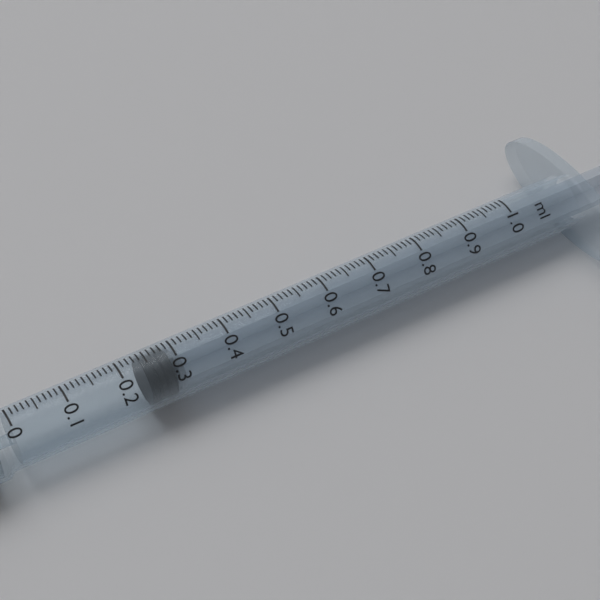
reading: 0.24 ml
